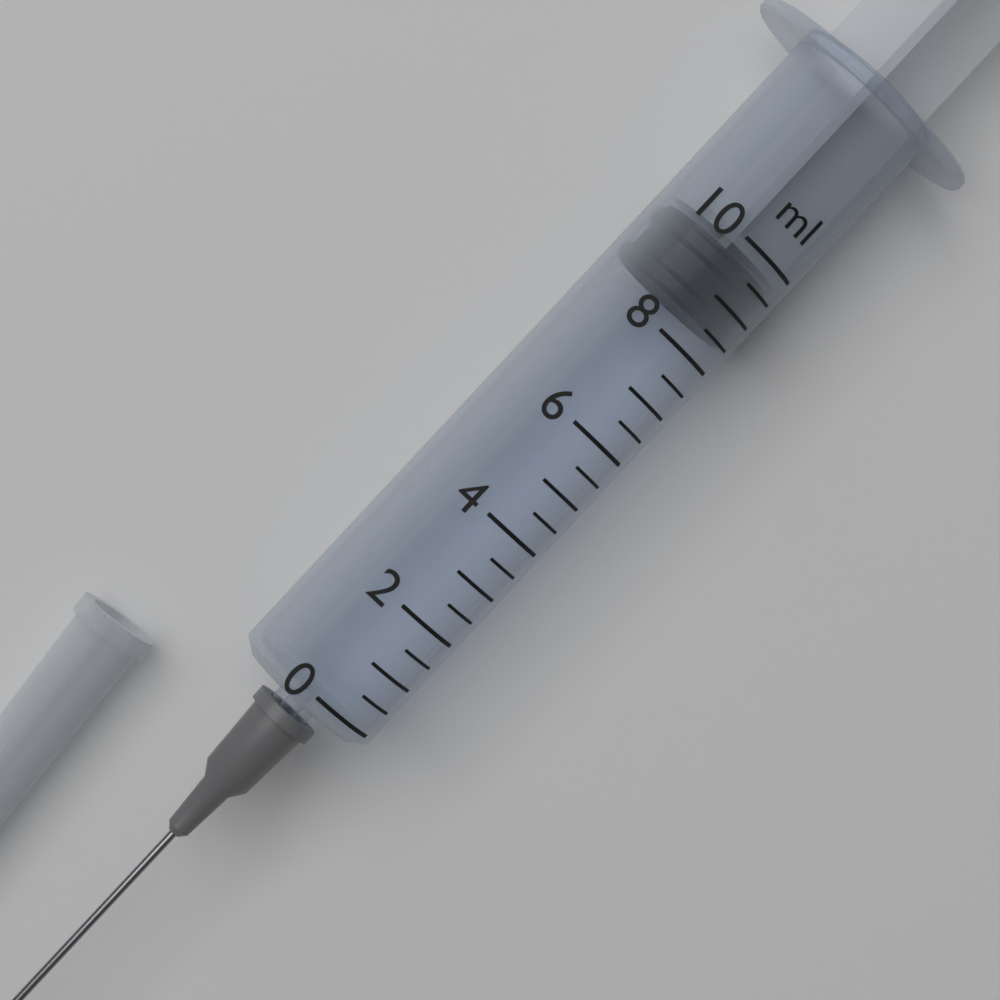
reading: 8.5 ml
